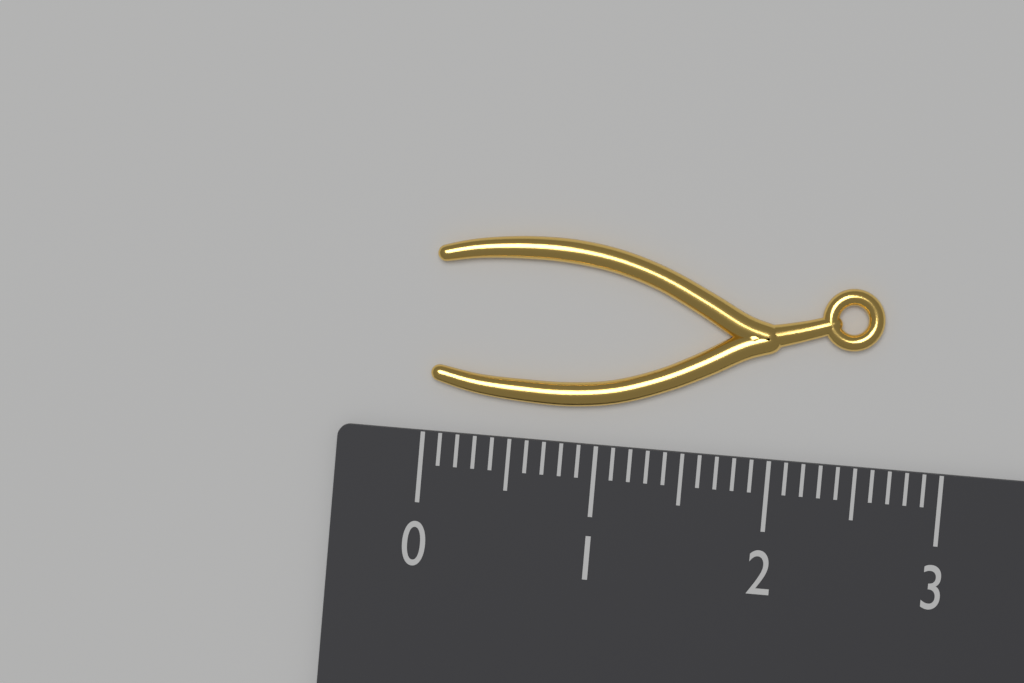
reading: 2.6 (no unit)
